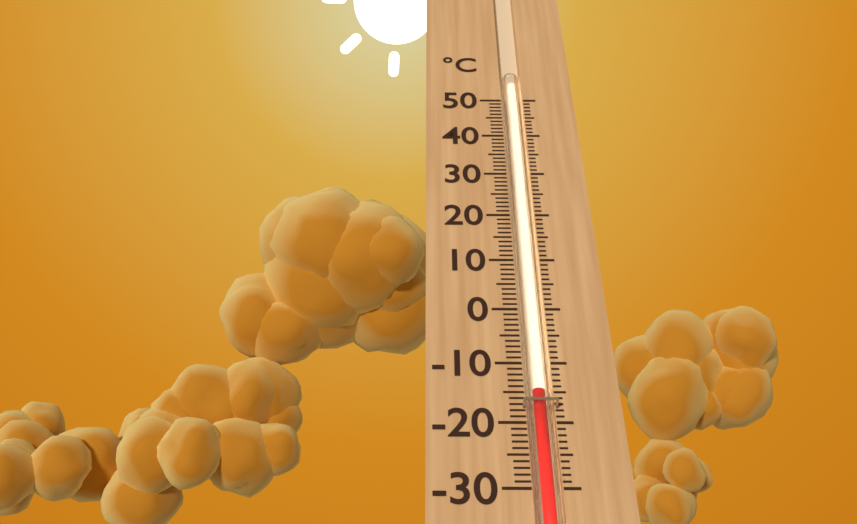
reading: -15 °C
